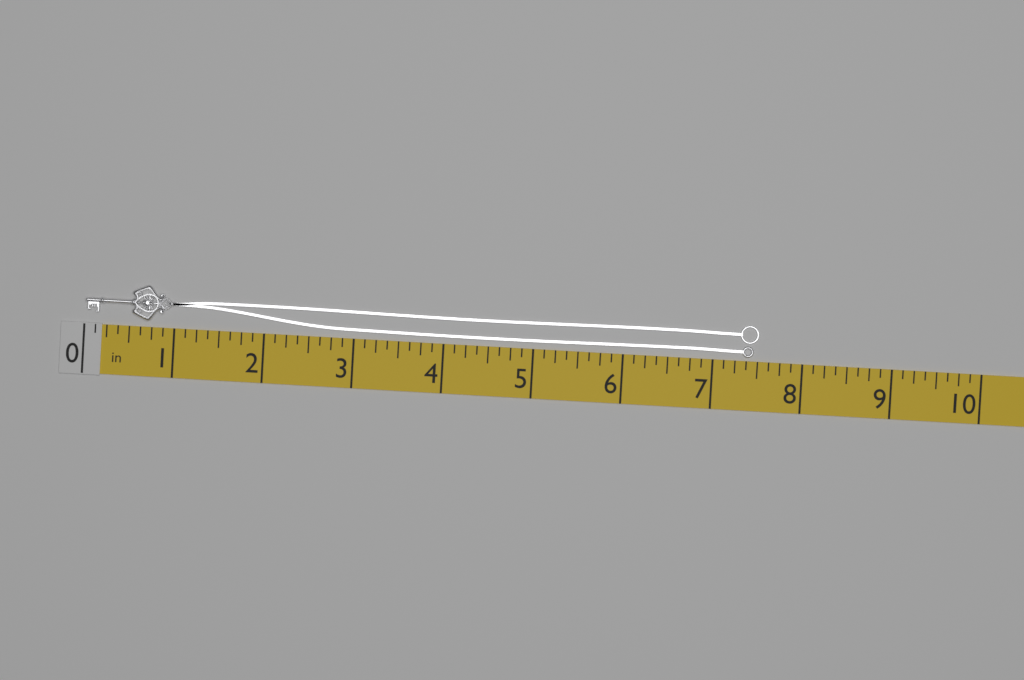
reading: 7.500 in
